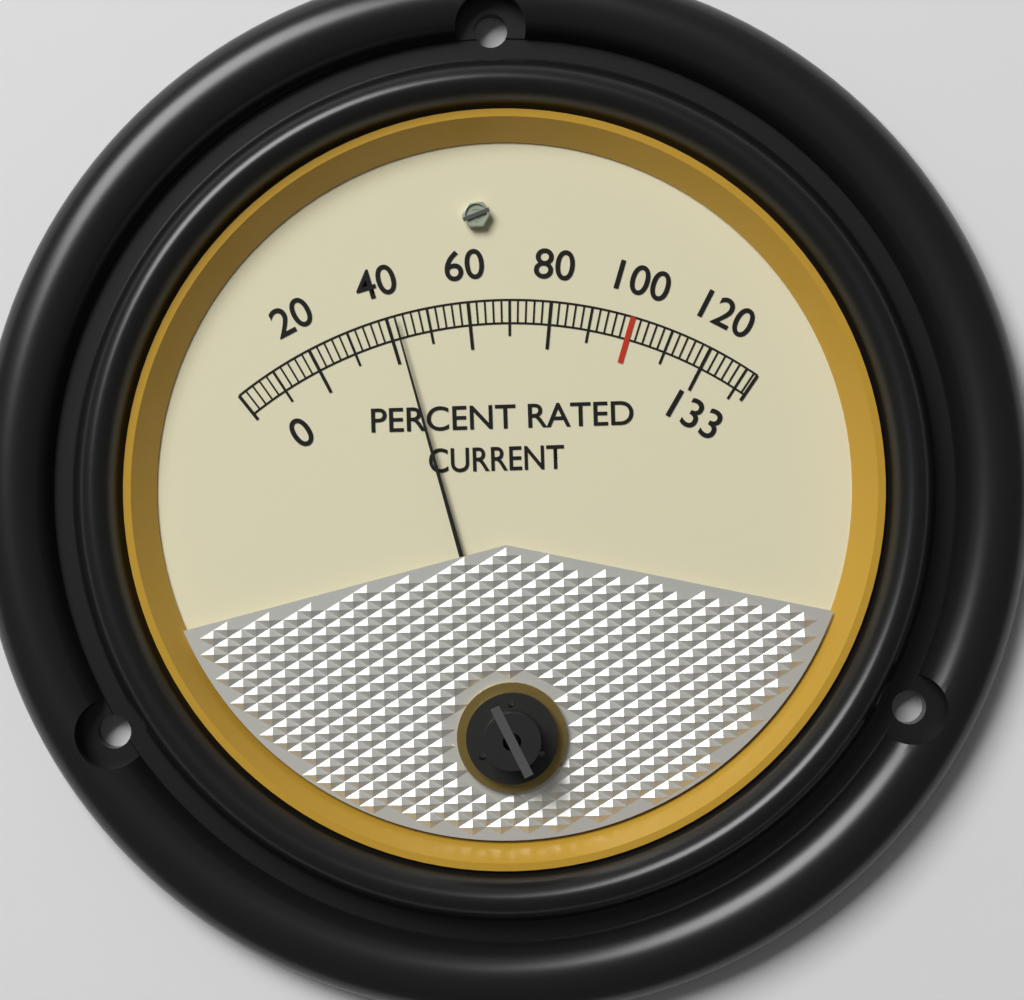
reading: 42 %
